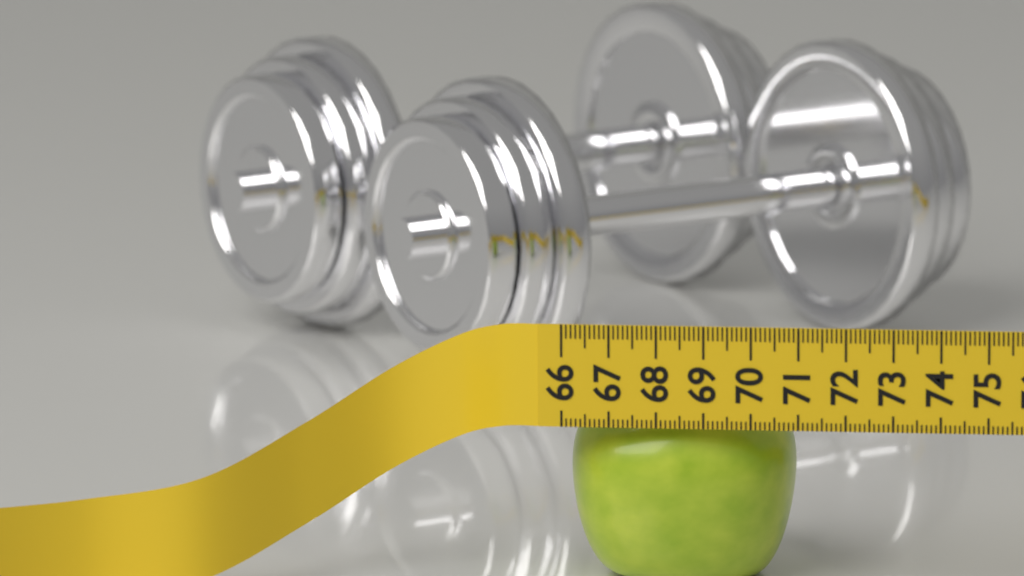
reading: 70.8 (no unit)
